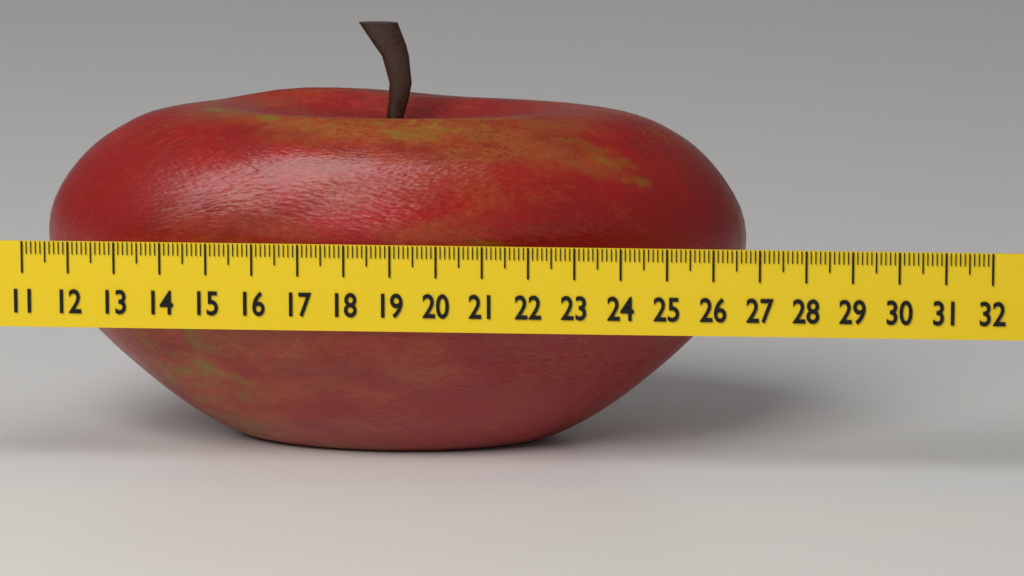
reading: 26.6 (no unit)
